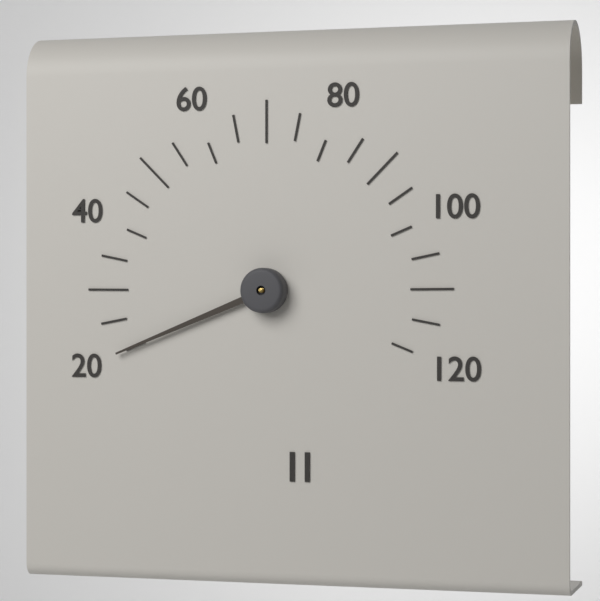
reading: 20 (no unit)
